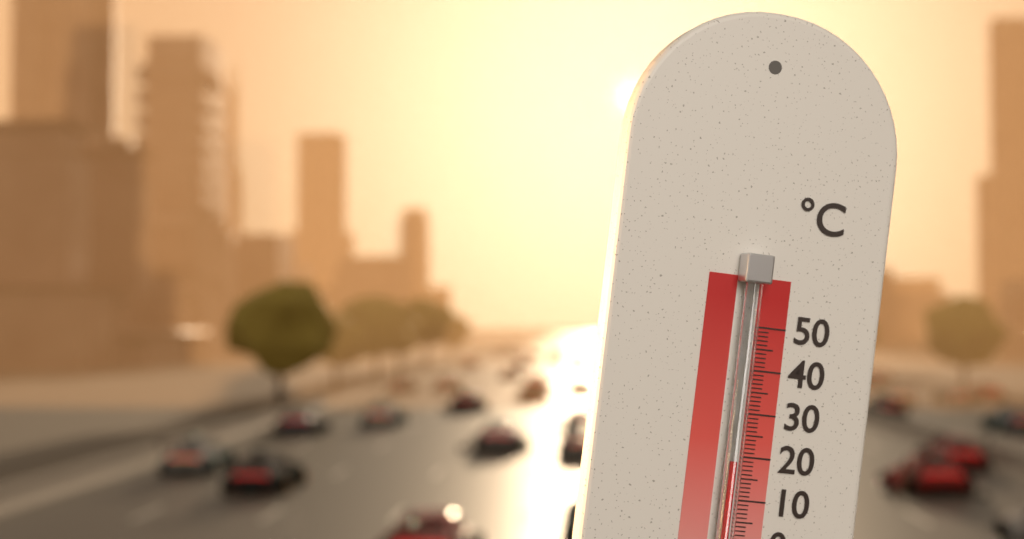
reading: 19 °C
